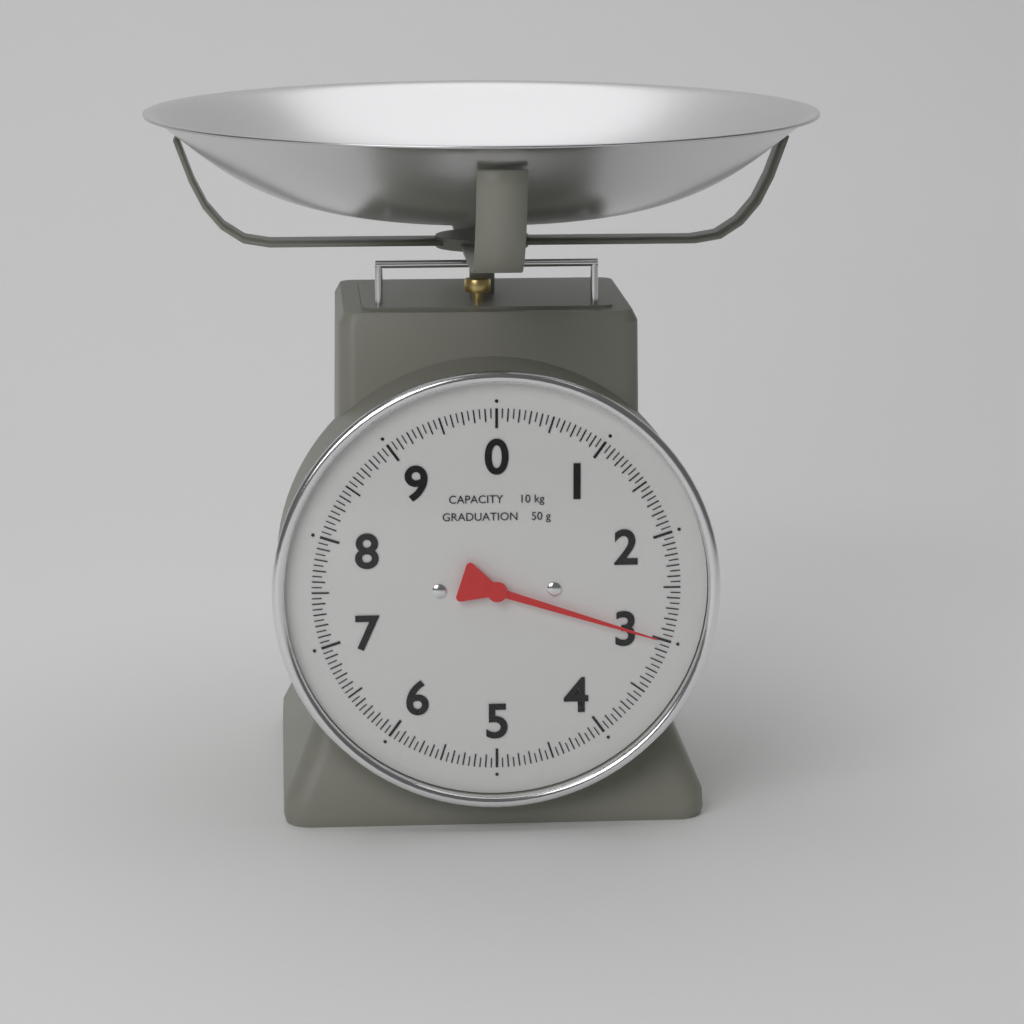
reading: 3.00 kg
